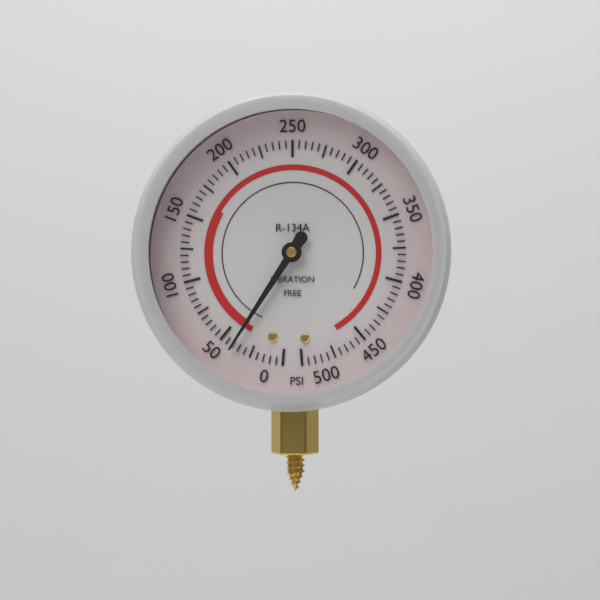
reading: 40 psi
